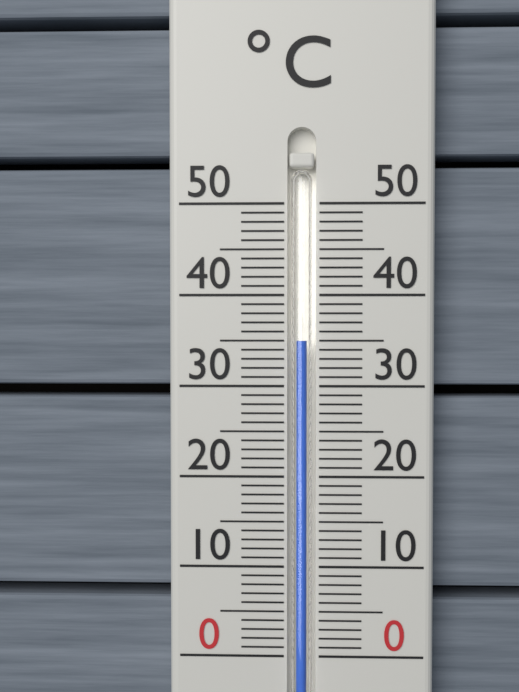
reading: 35 °C
